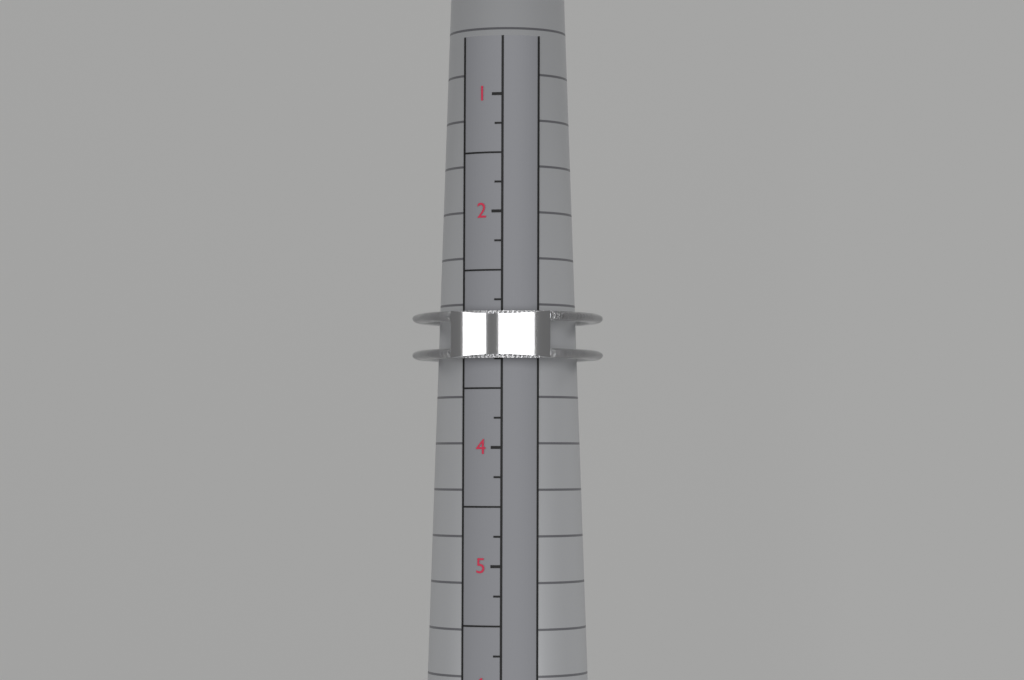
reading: 3.25 (no unit)
